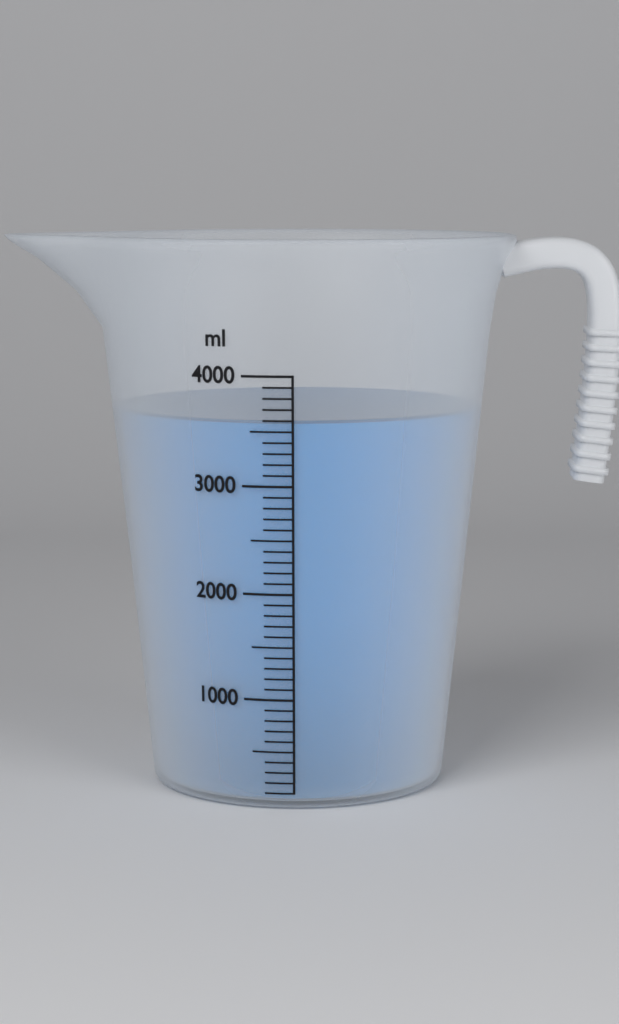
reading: 3600 ml
